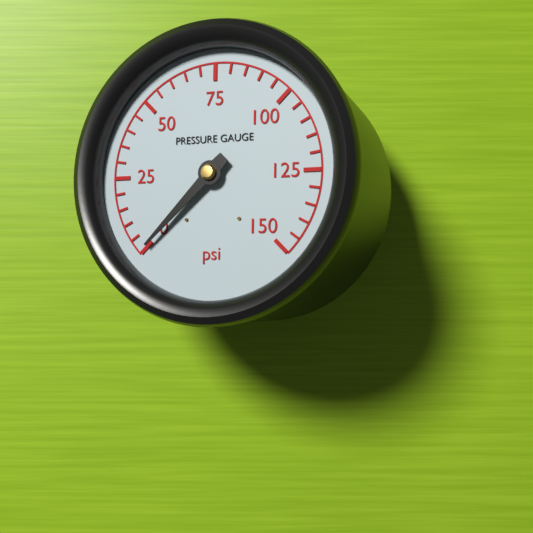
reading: 0 psi
